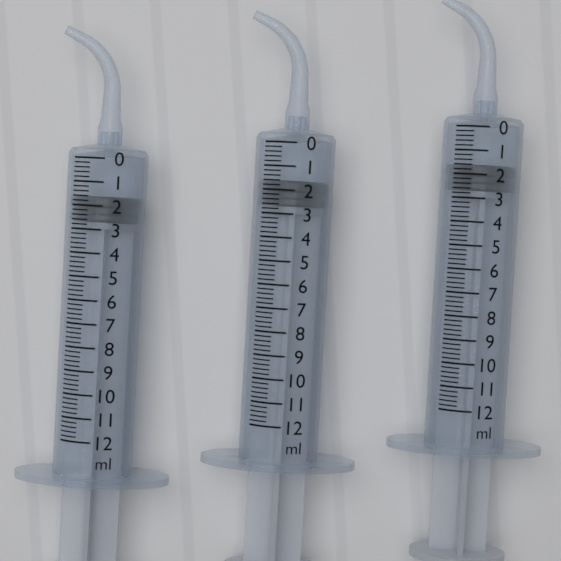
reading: 1.6 ml
